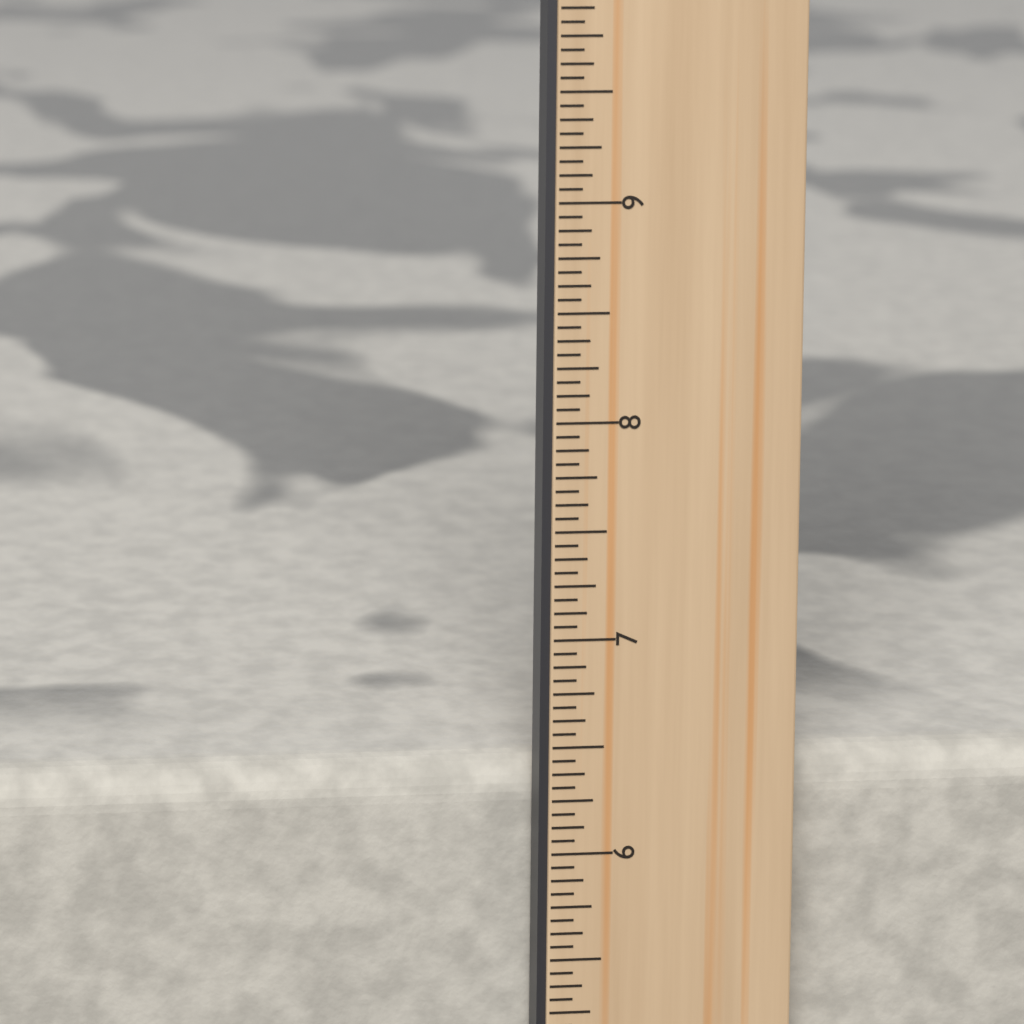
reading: 6.3750 in
